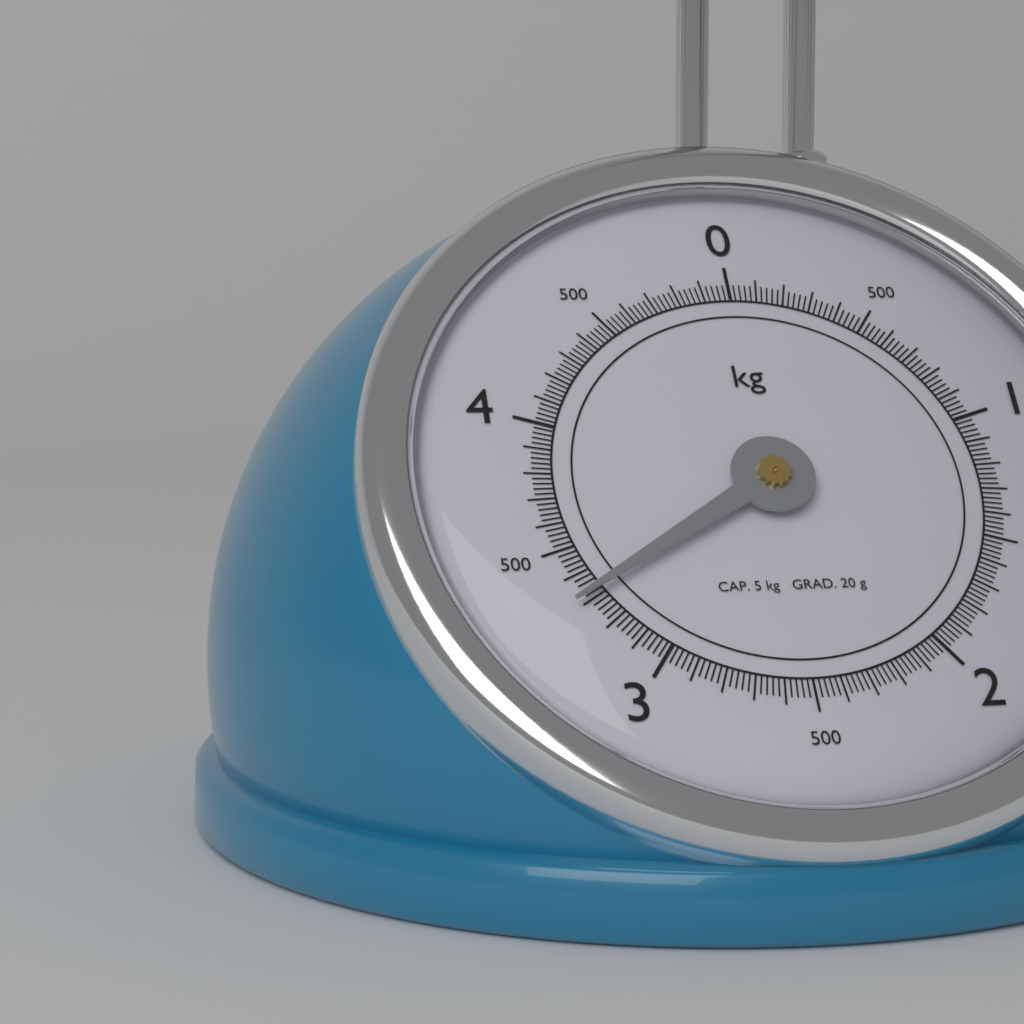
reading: 3.32 kg
